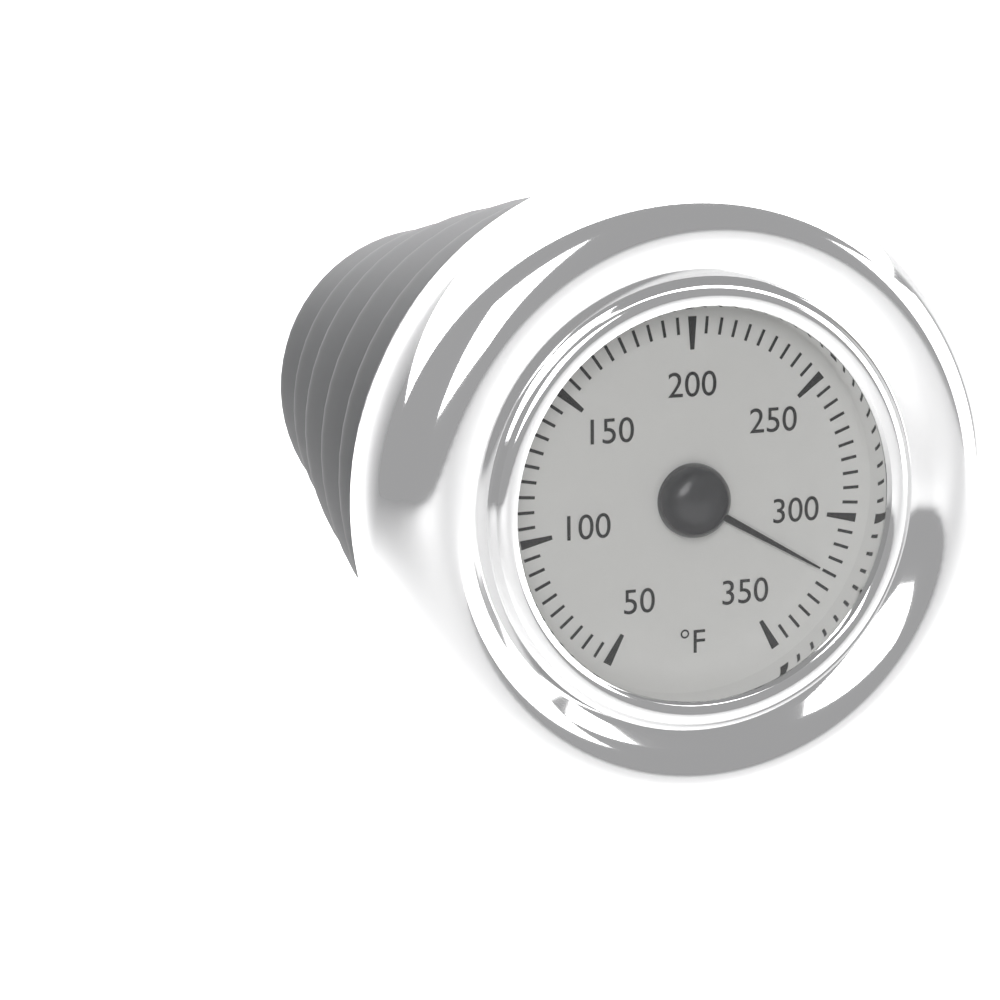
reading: 320 °F
